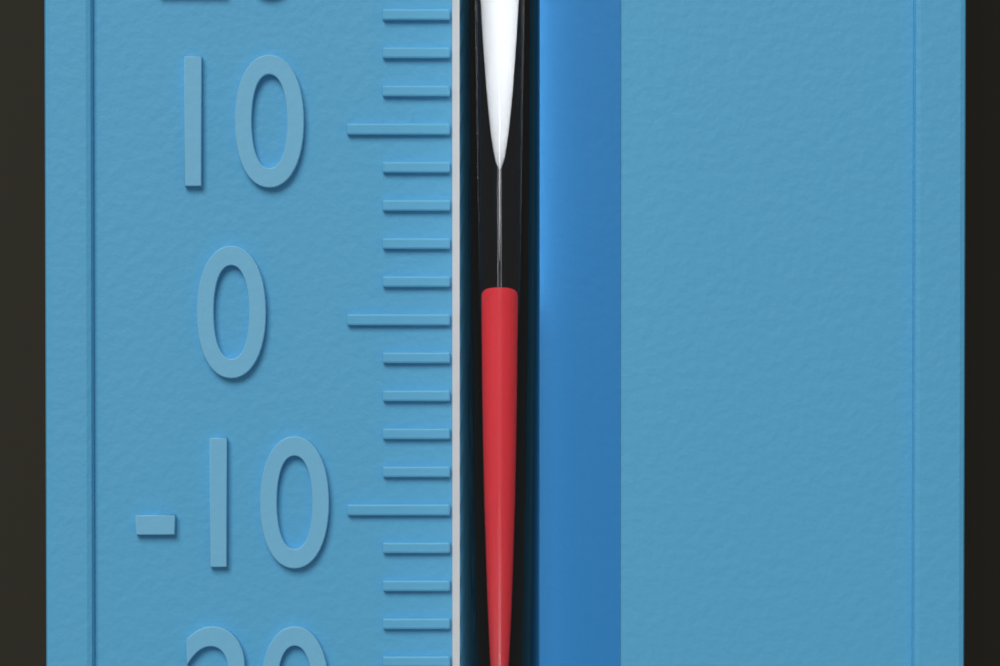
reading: 2 °F
